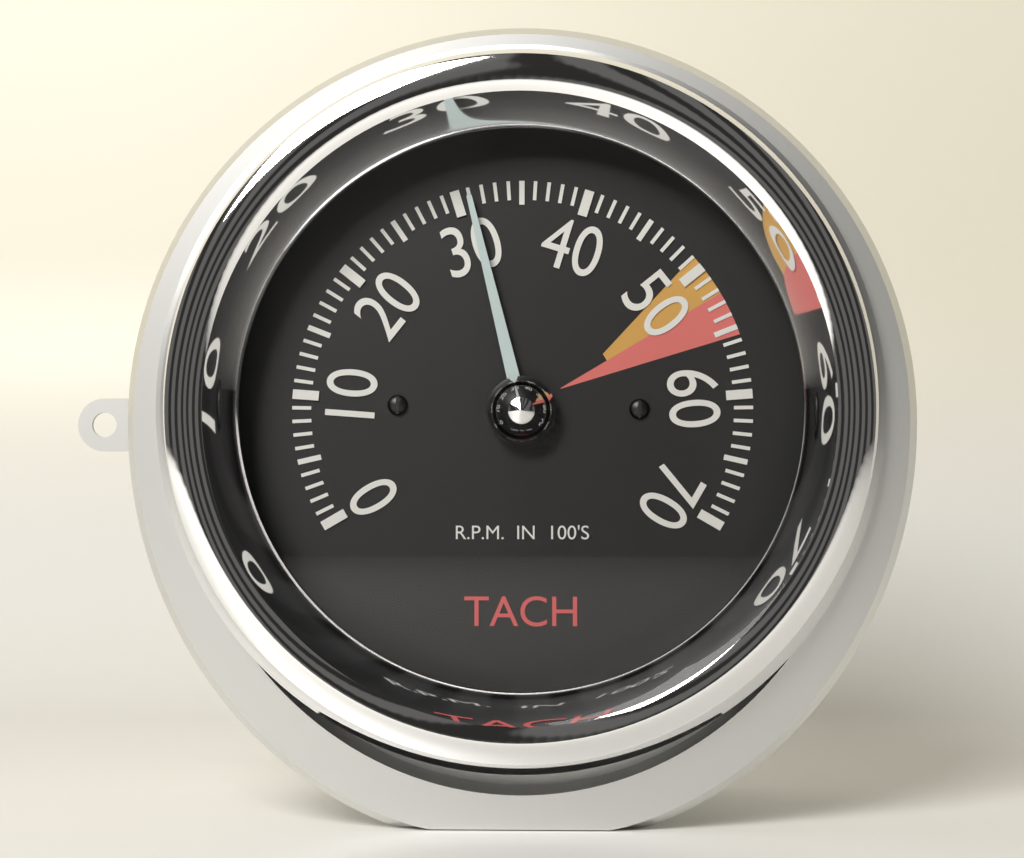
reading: 31 RPM x100
